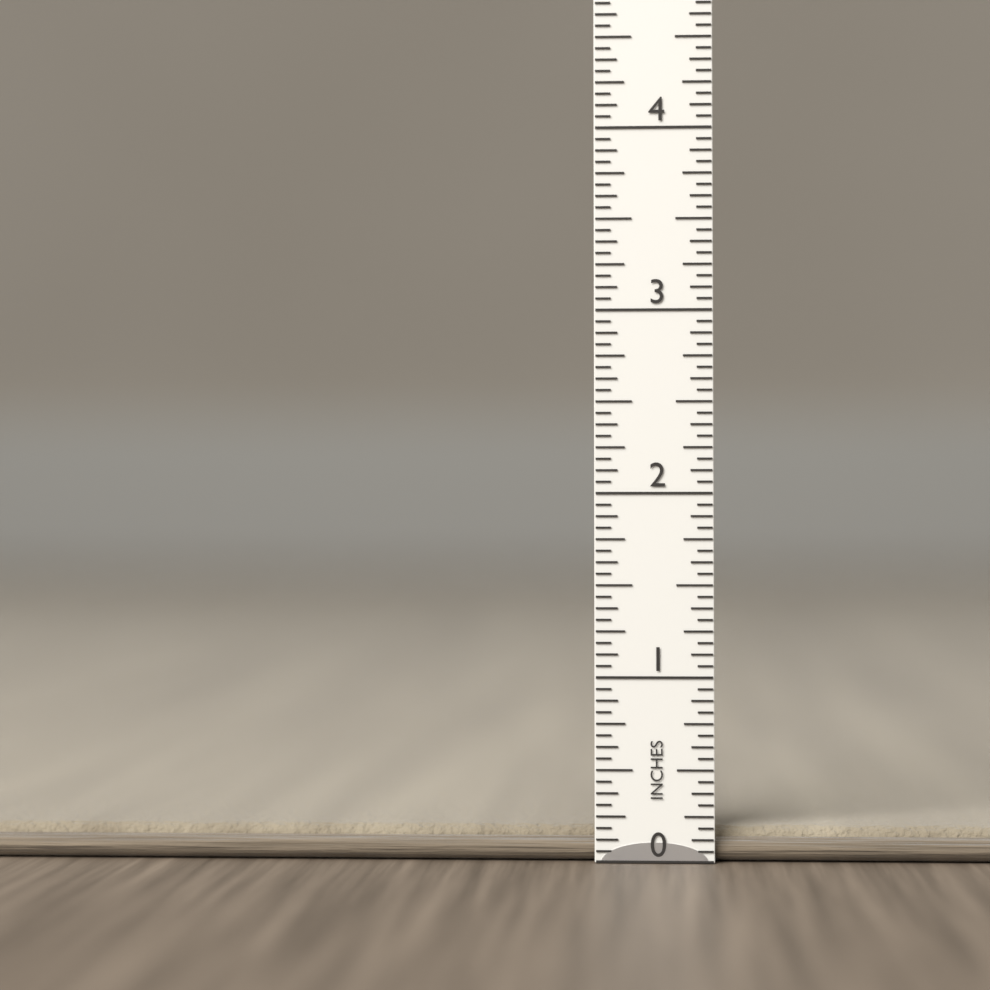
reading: 0.1875 in
